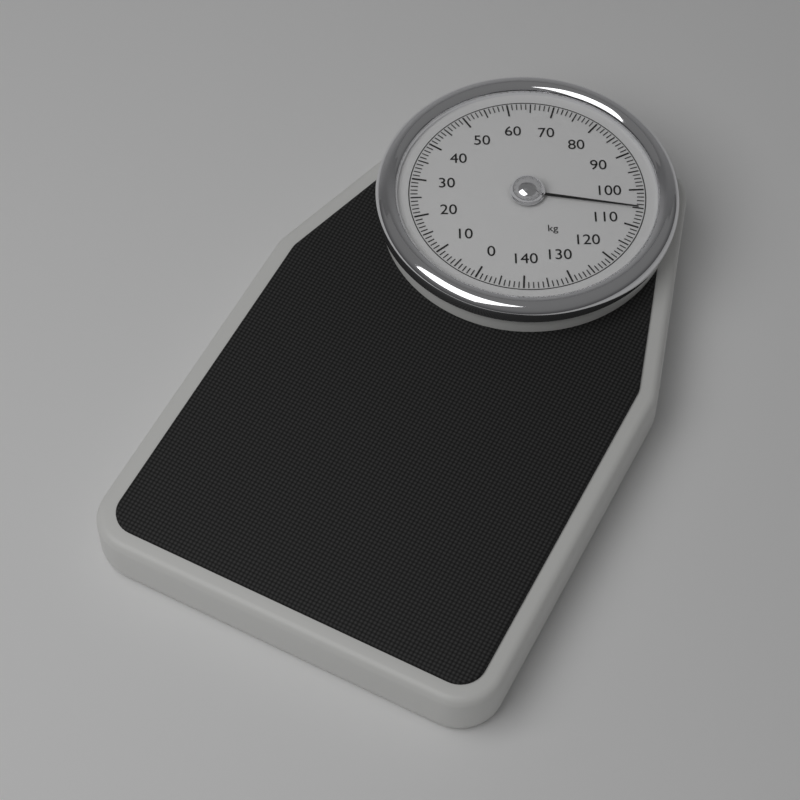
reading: 105 kg
